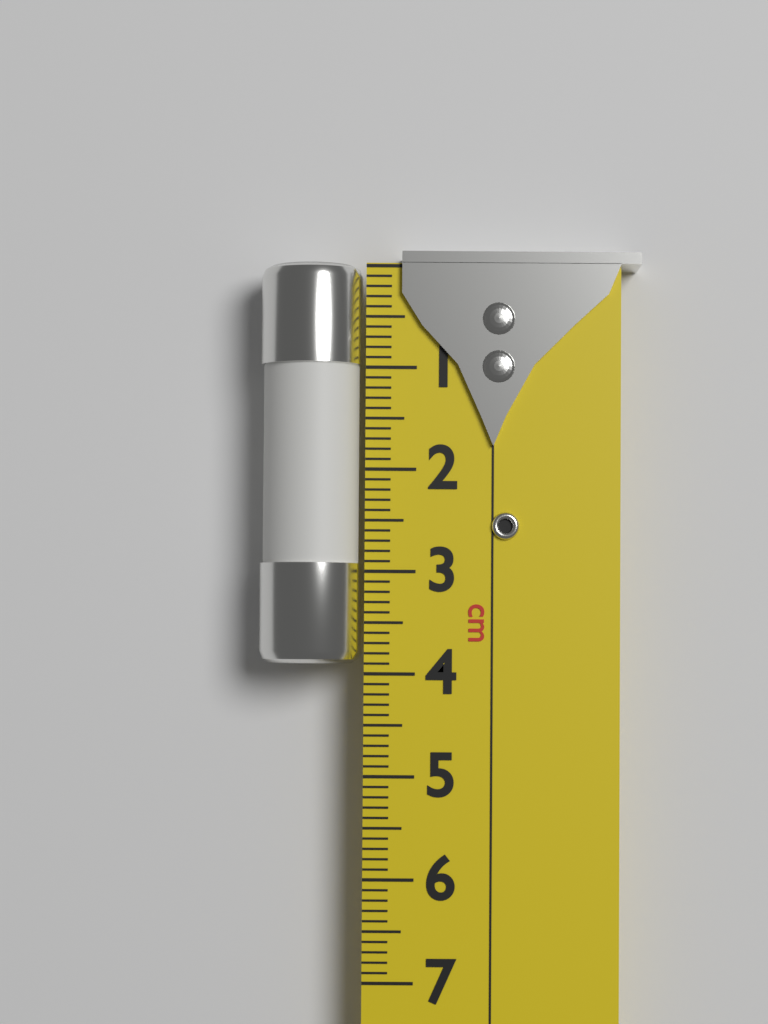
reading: 3.9 cm
